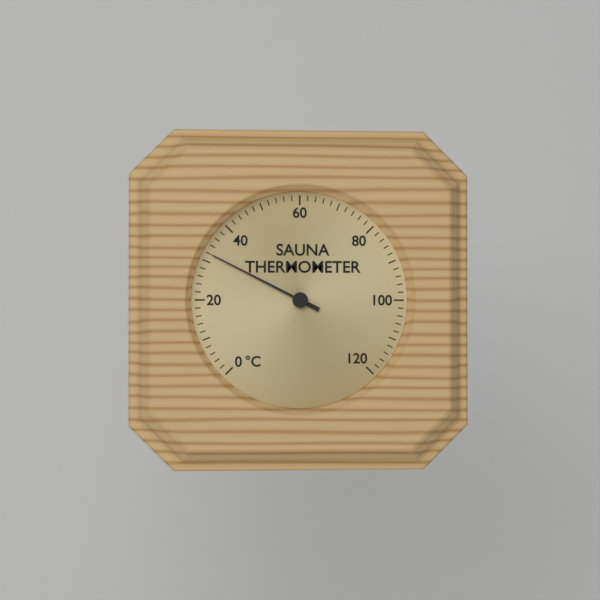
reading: 32 °C
